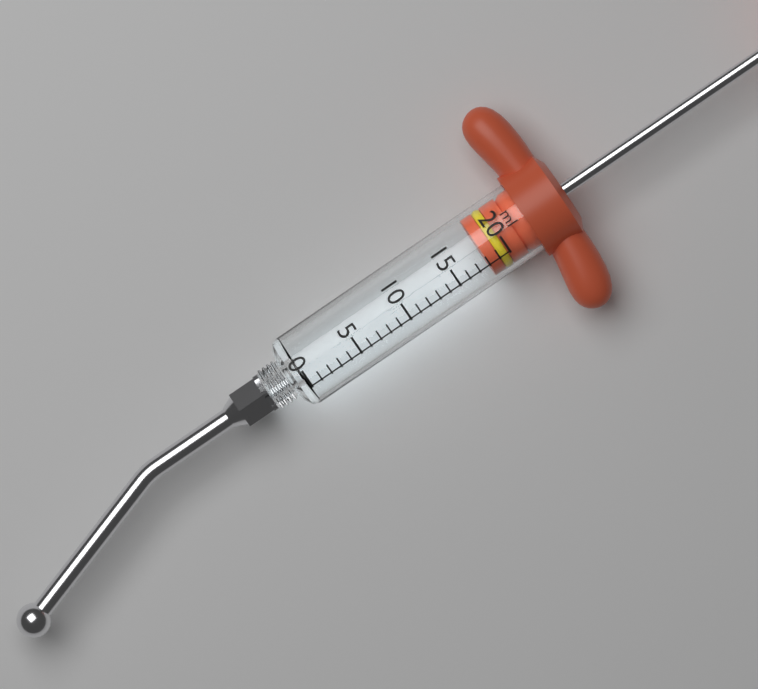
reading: 18 ml
